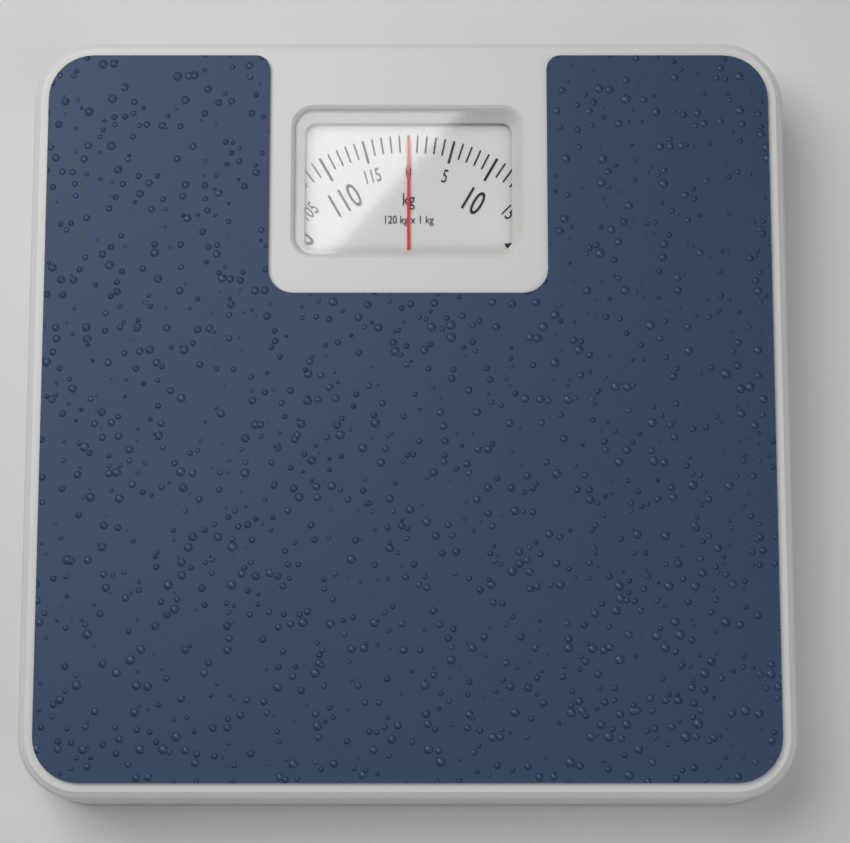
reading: 0 kg
